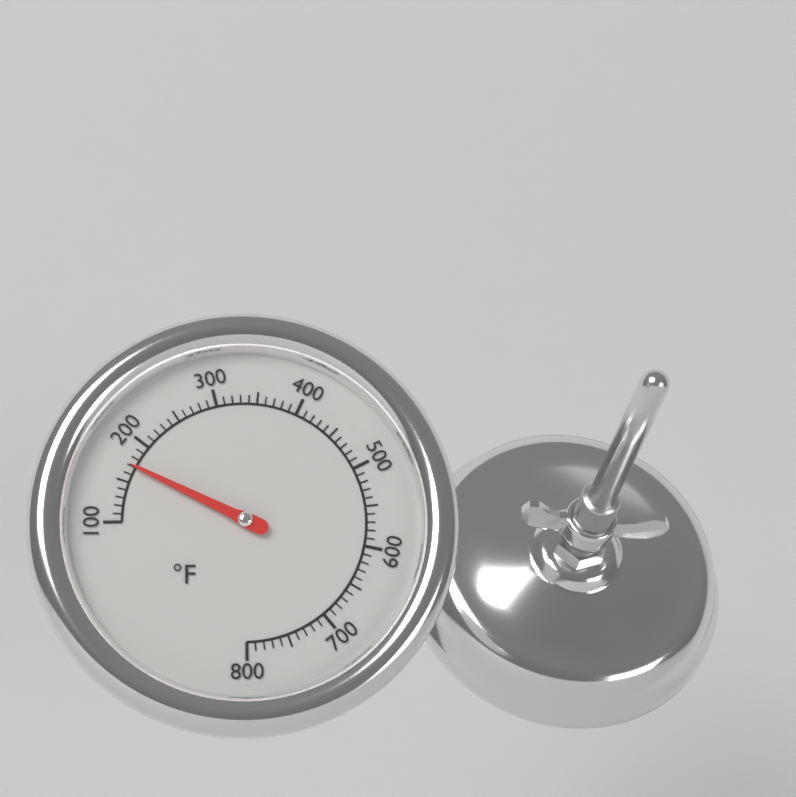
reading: 170 °F
